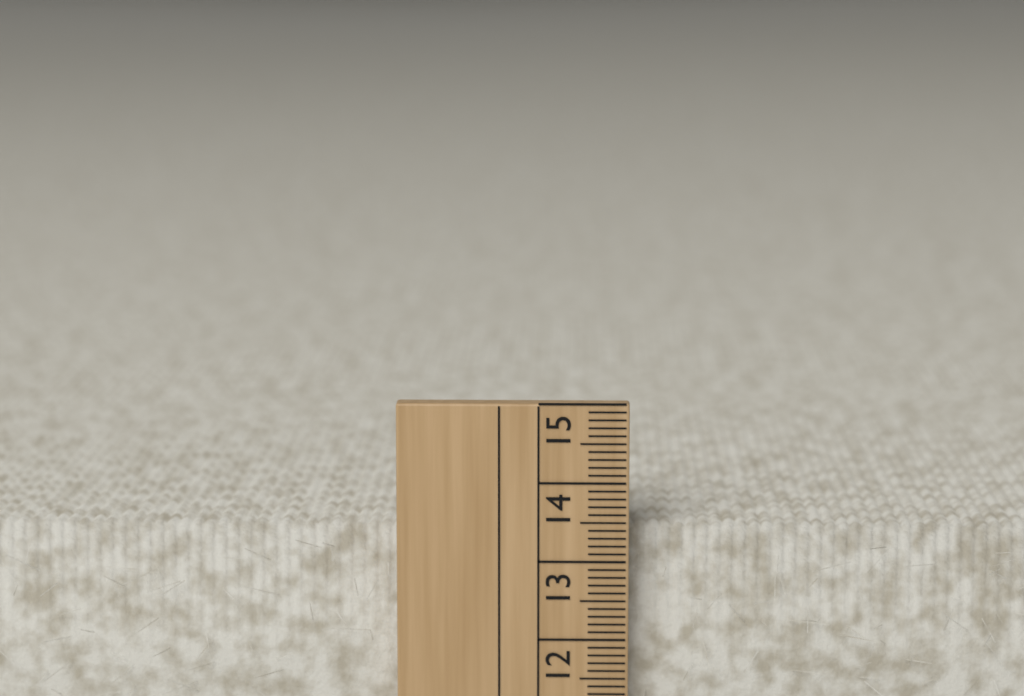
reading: 13.4 cm
